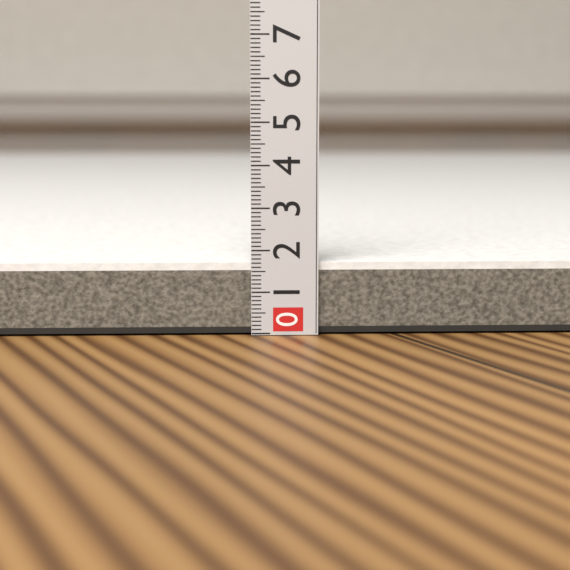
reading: 1.7 (no unit)
